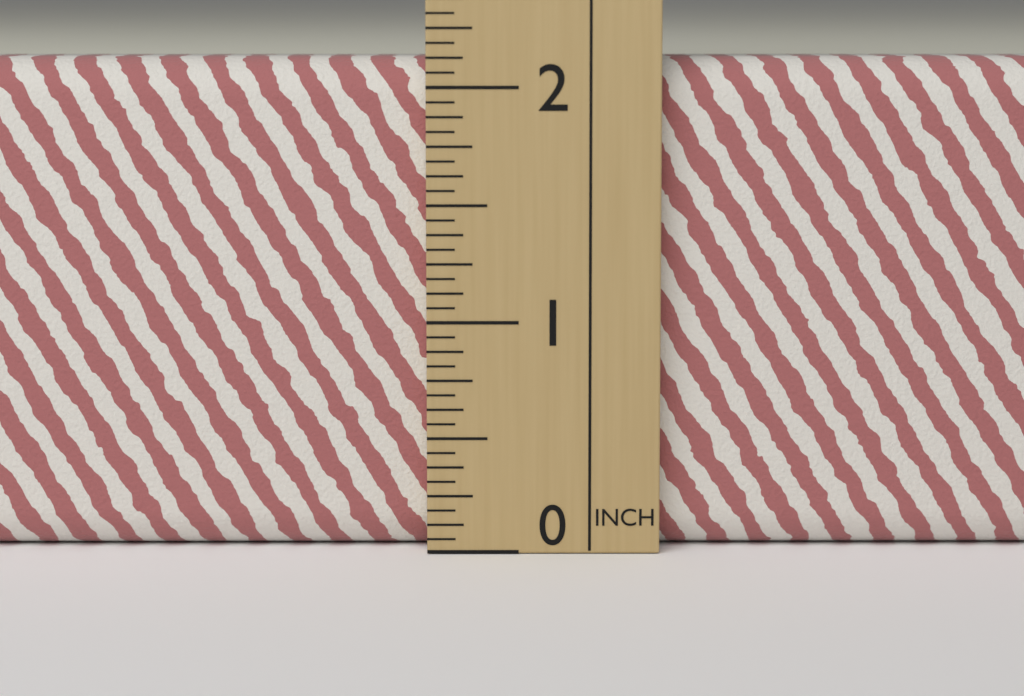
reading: 2.1250 in
